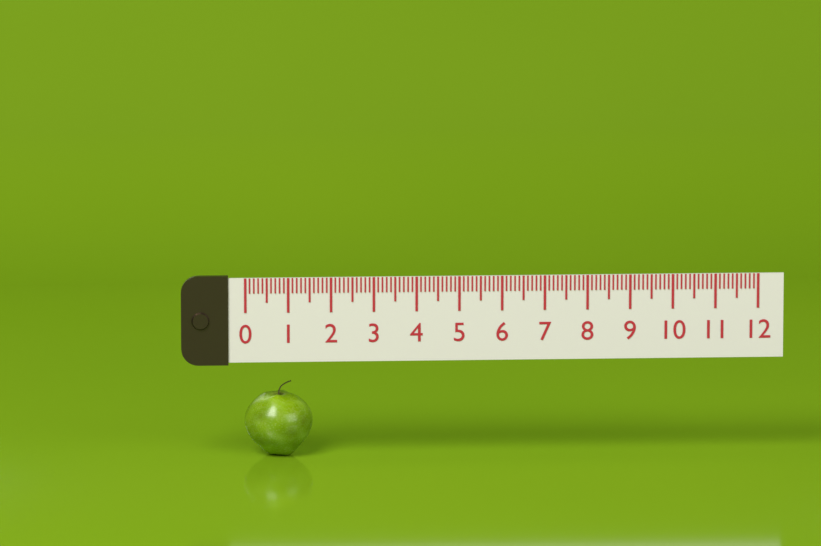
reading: 1.6 (no unit)
